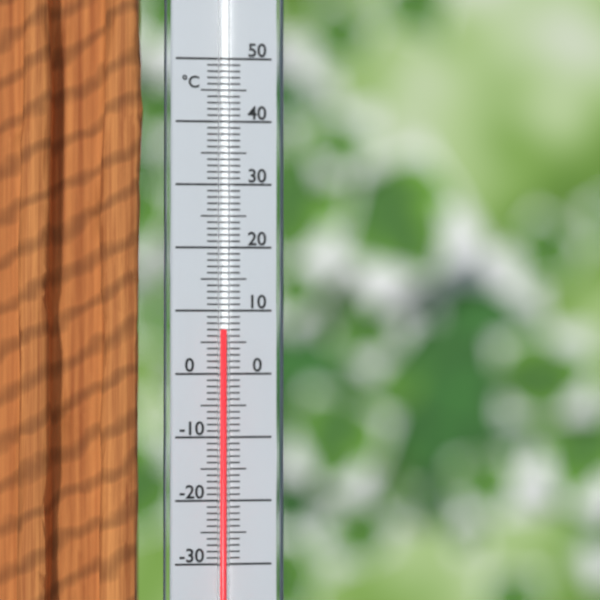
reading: 7 °C
